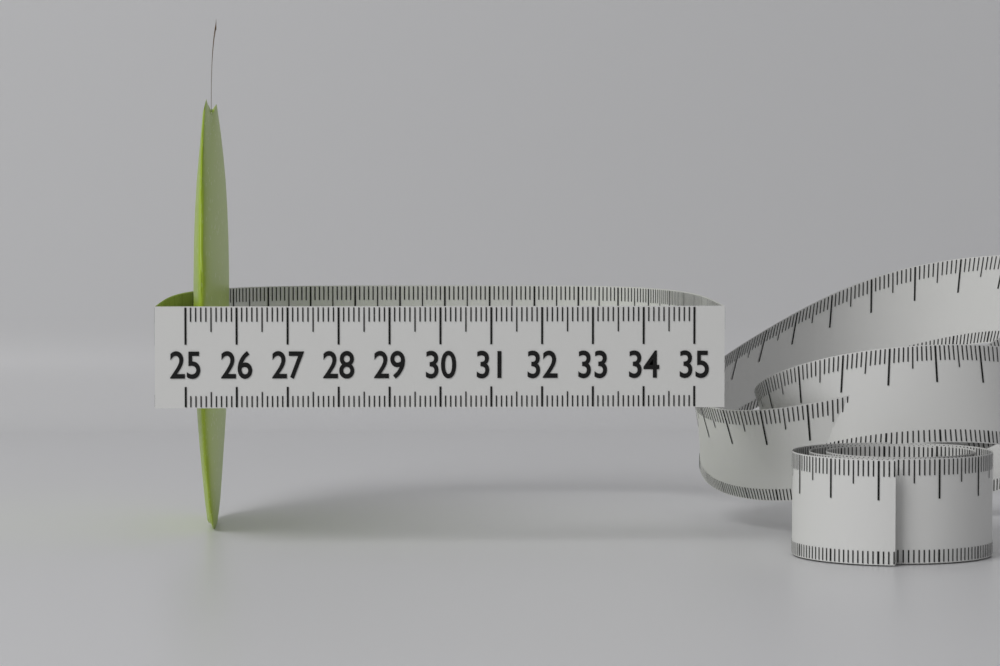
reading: 25.6 (no unit)
